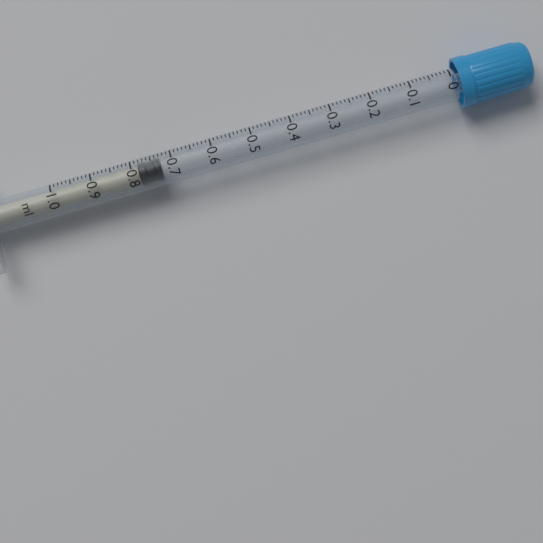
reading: 0.73 ml
